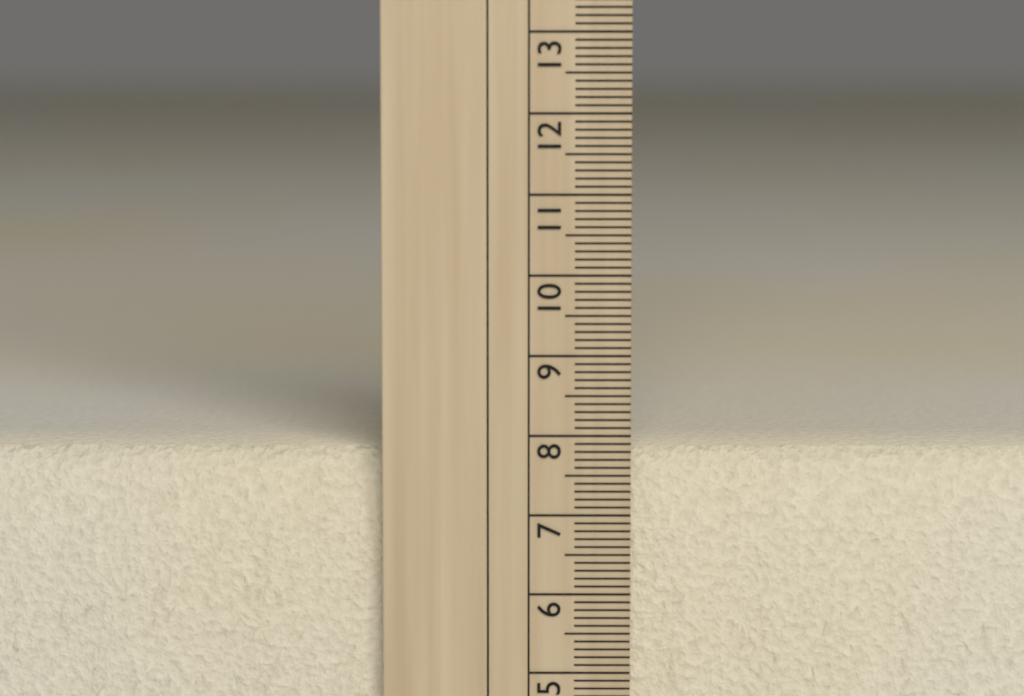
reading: 7.8 cm
